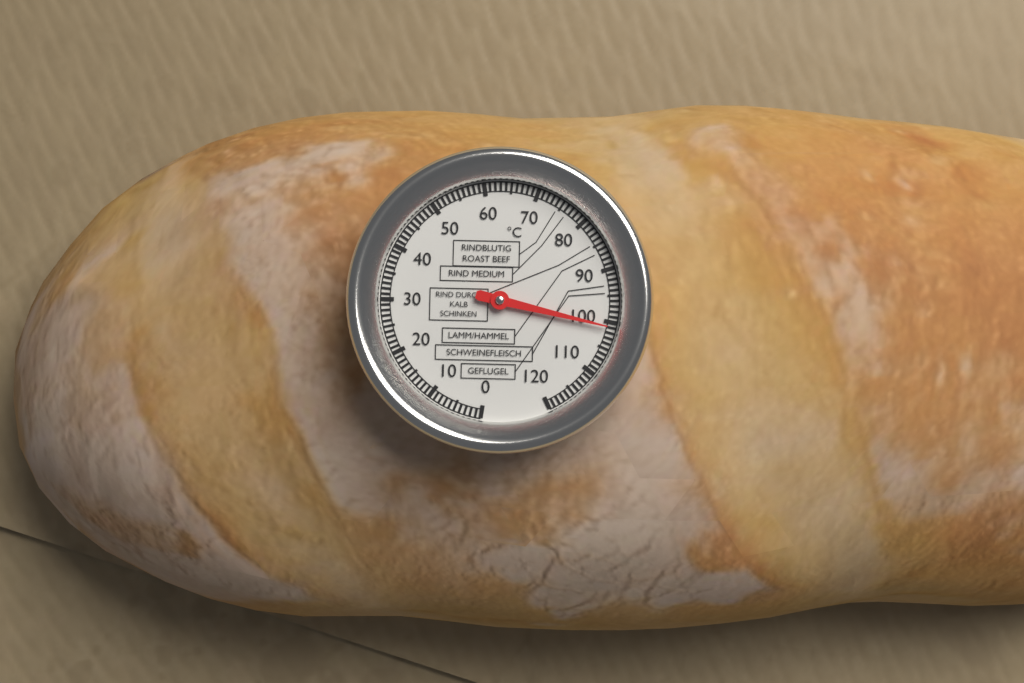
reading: 101 °C
